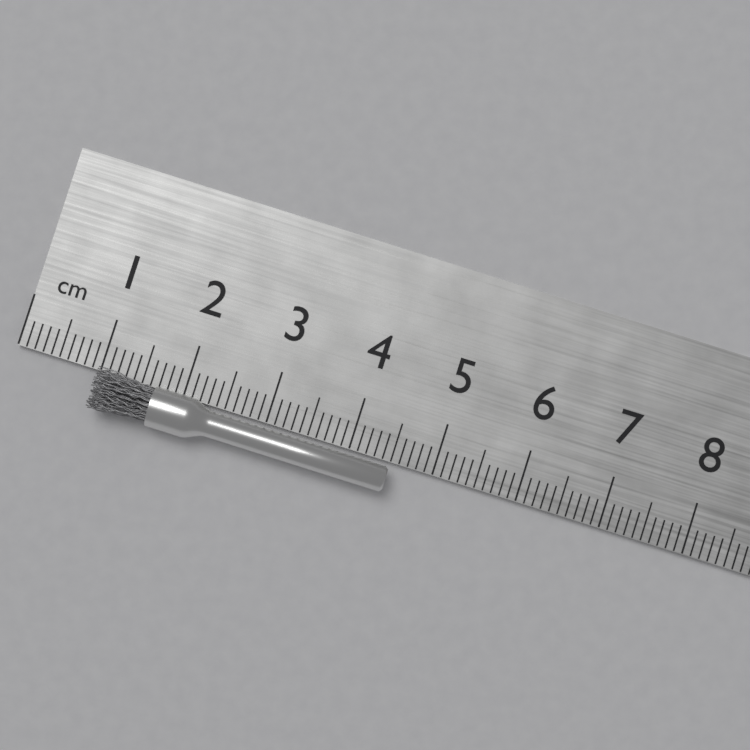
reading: 4.5 cm
